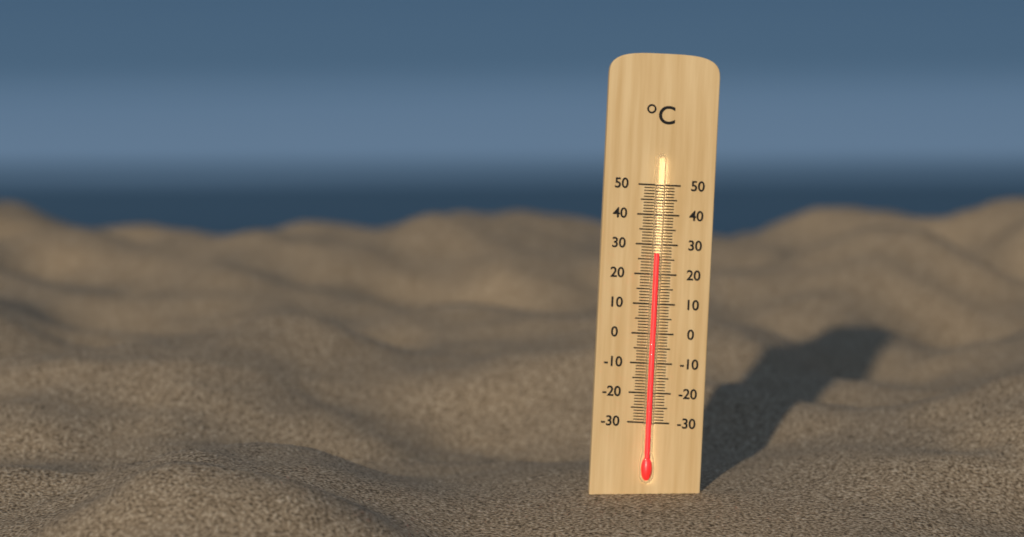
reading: 27 °C
